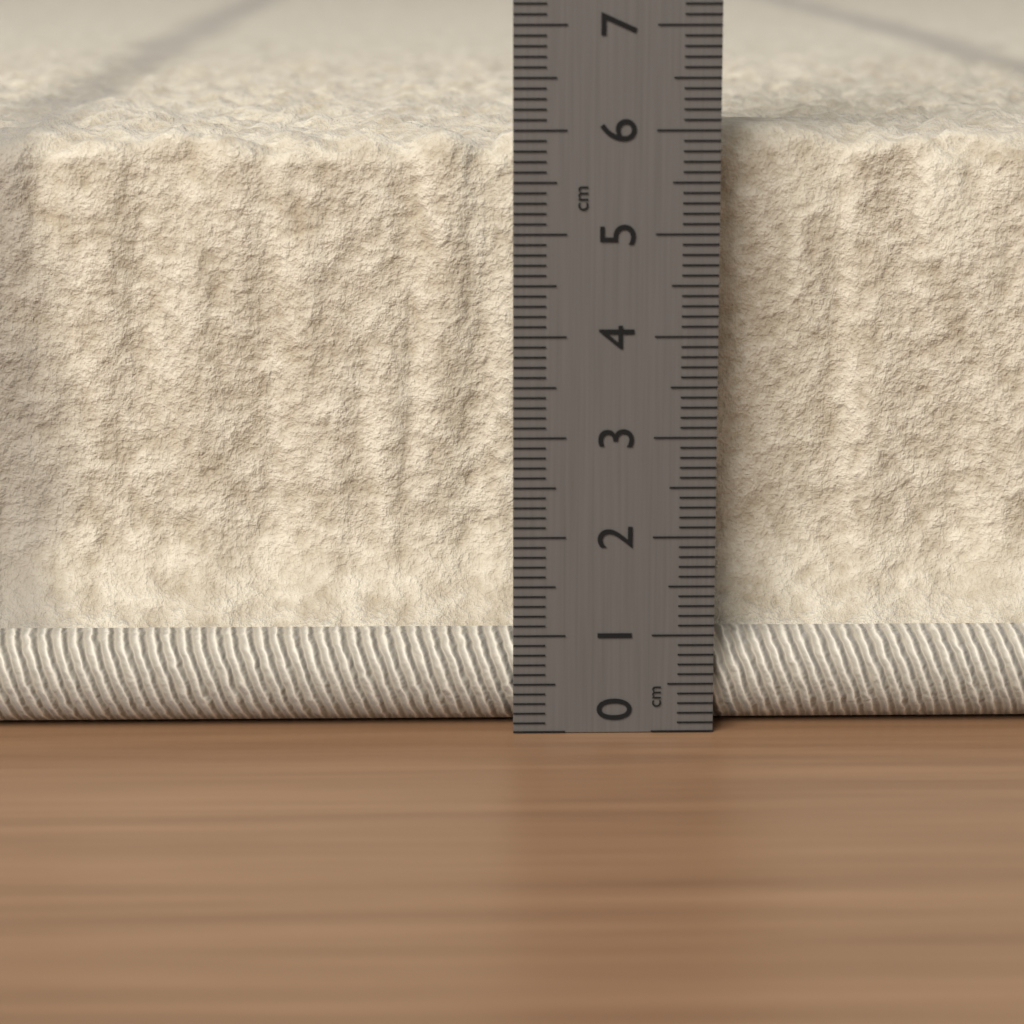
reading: 6.0 cm
